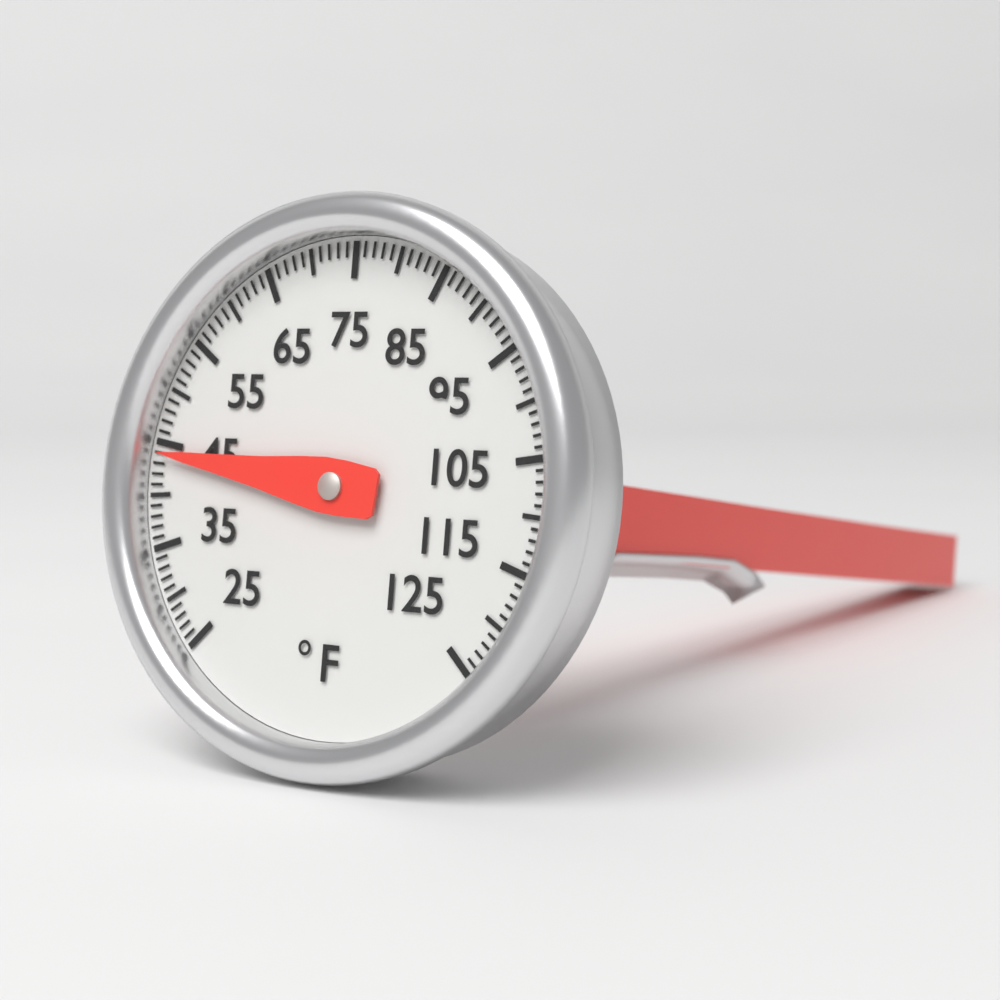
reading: 44 °F
